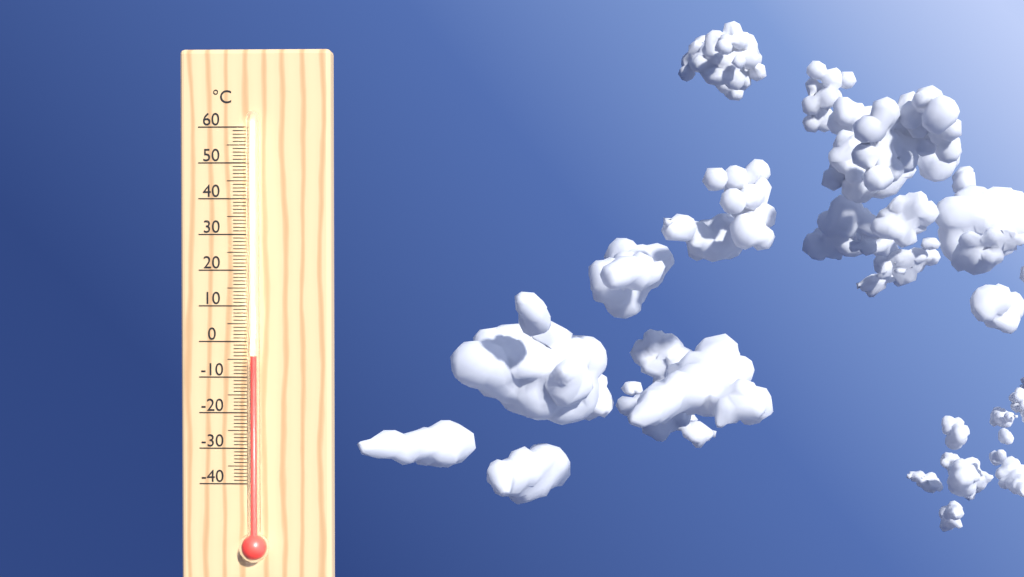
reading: -4 °C
